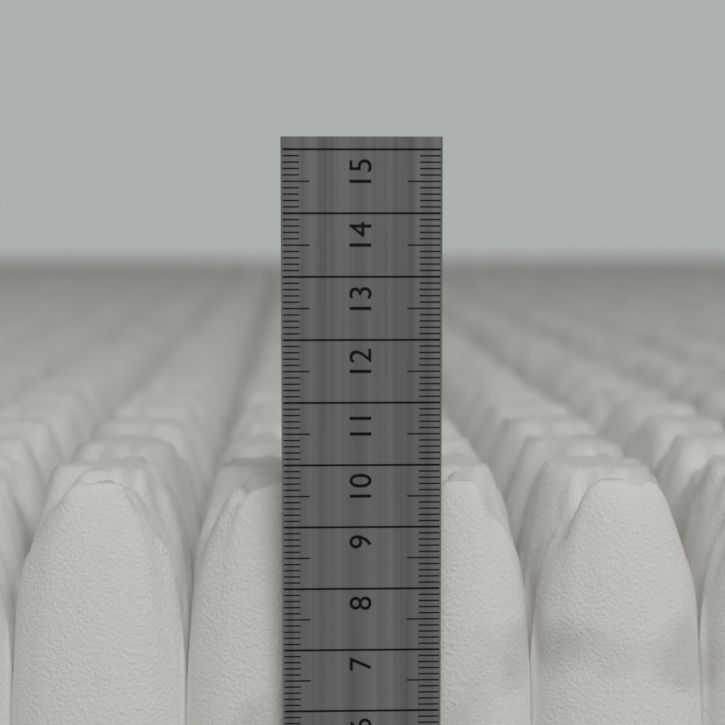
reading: 9.6 cm
